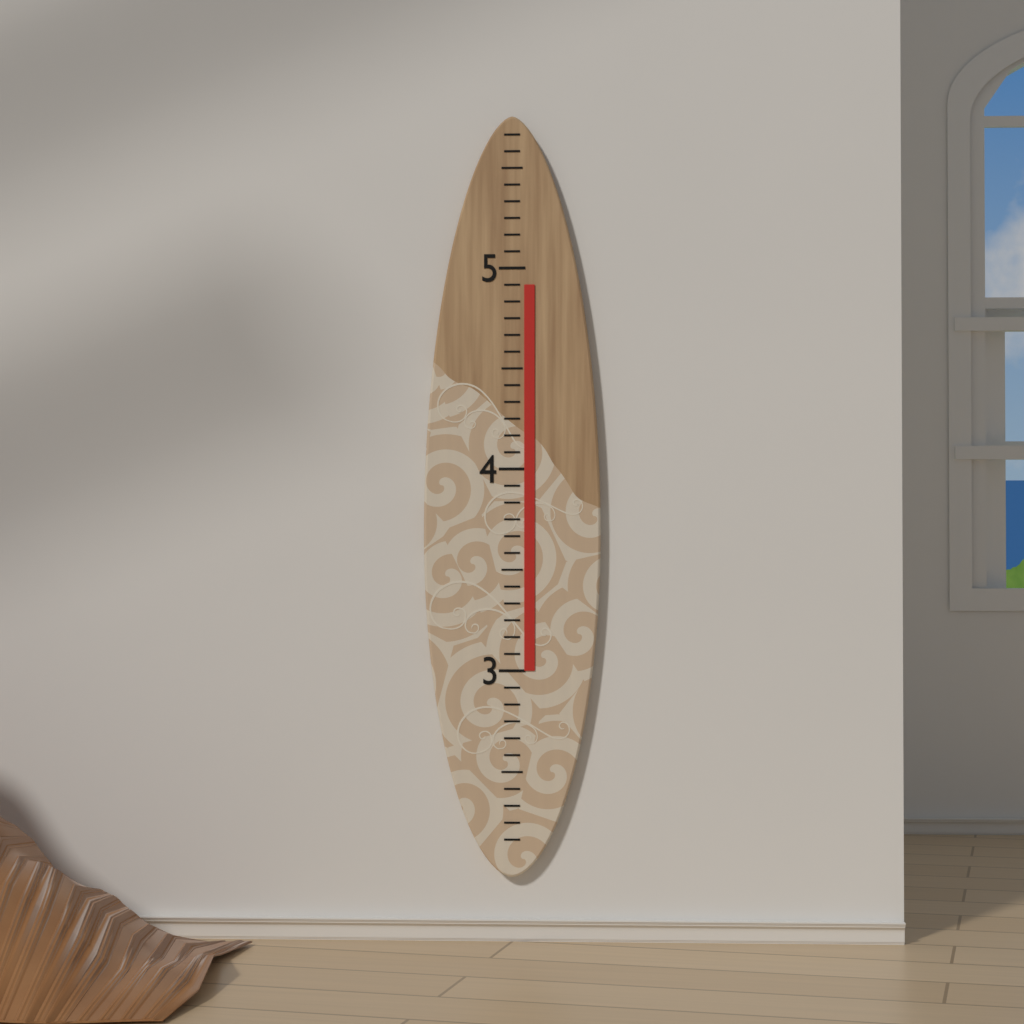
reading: 4.916666 (no unit)
